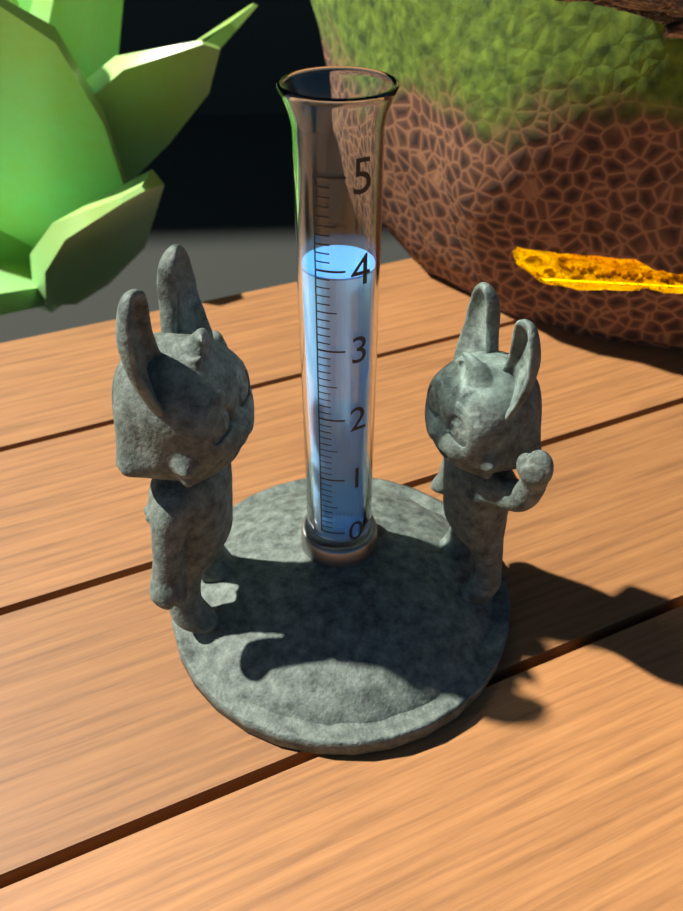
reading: 3.9 (no unit)
